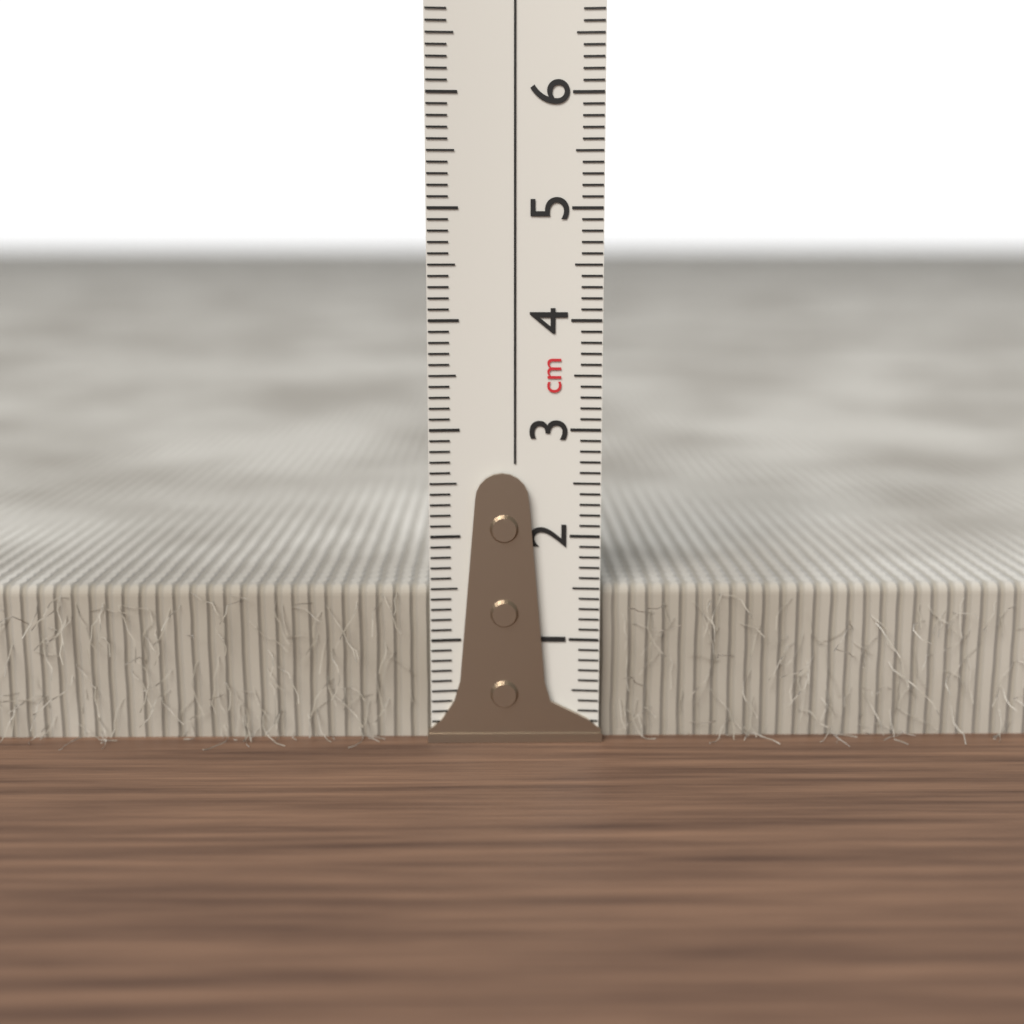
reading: 1.5 cm
